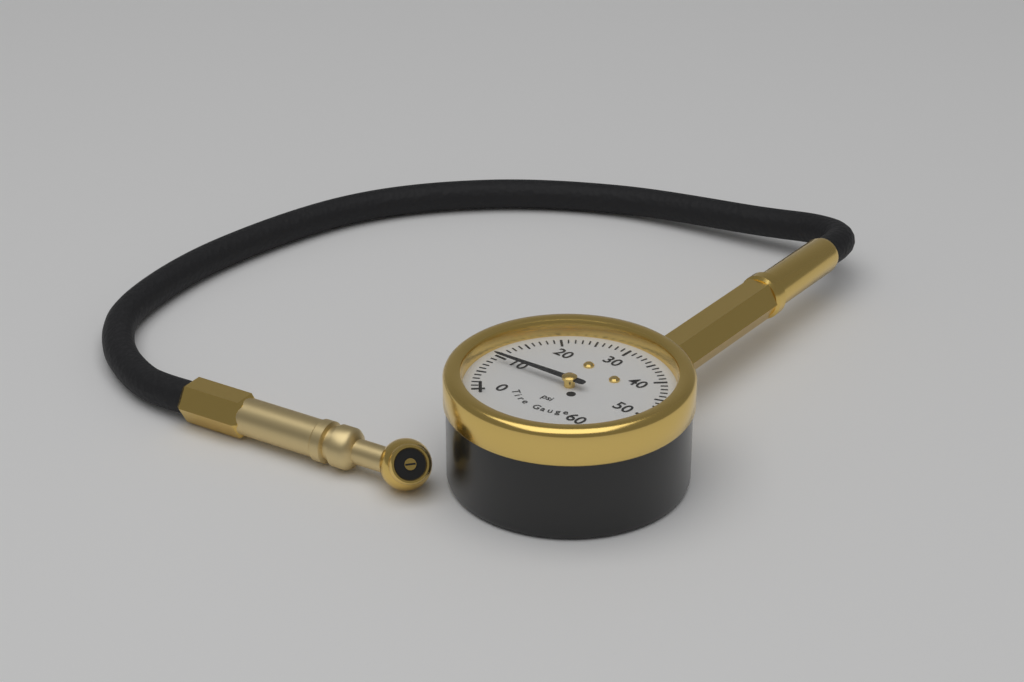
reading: 9 psi
